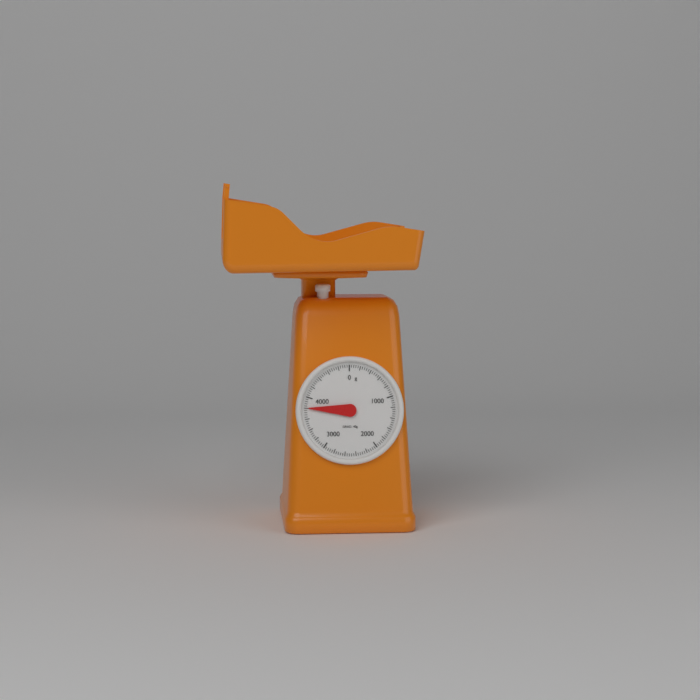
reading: 3800 g
